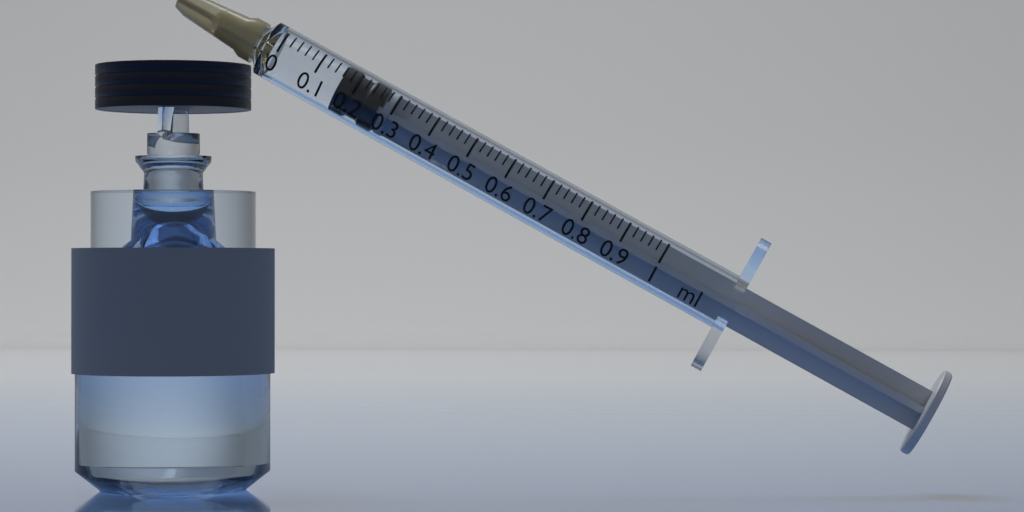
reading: 0.16 ml
